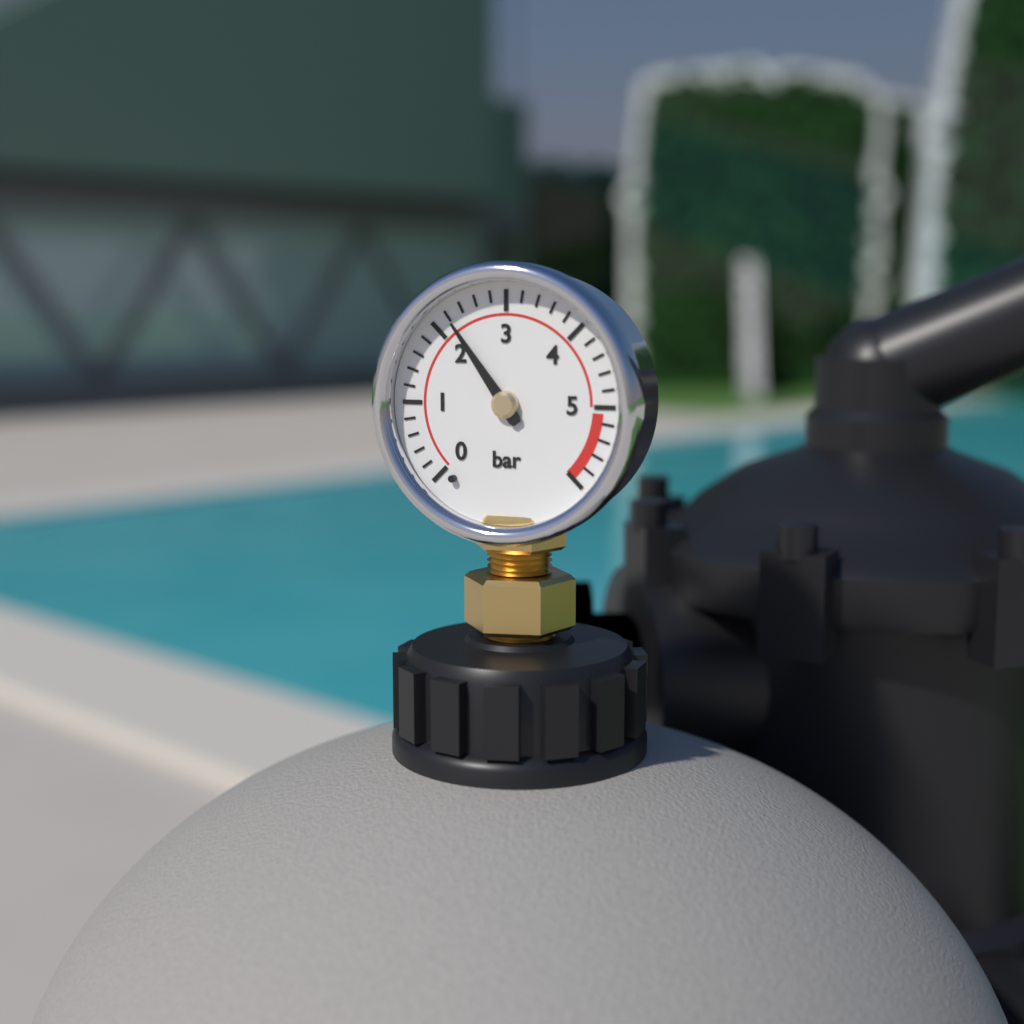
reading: 2.2 bar
